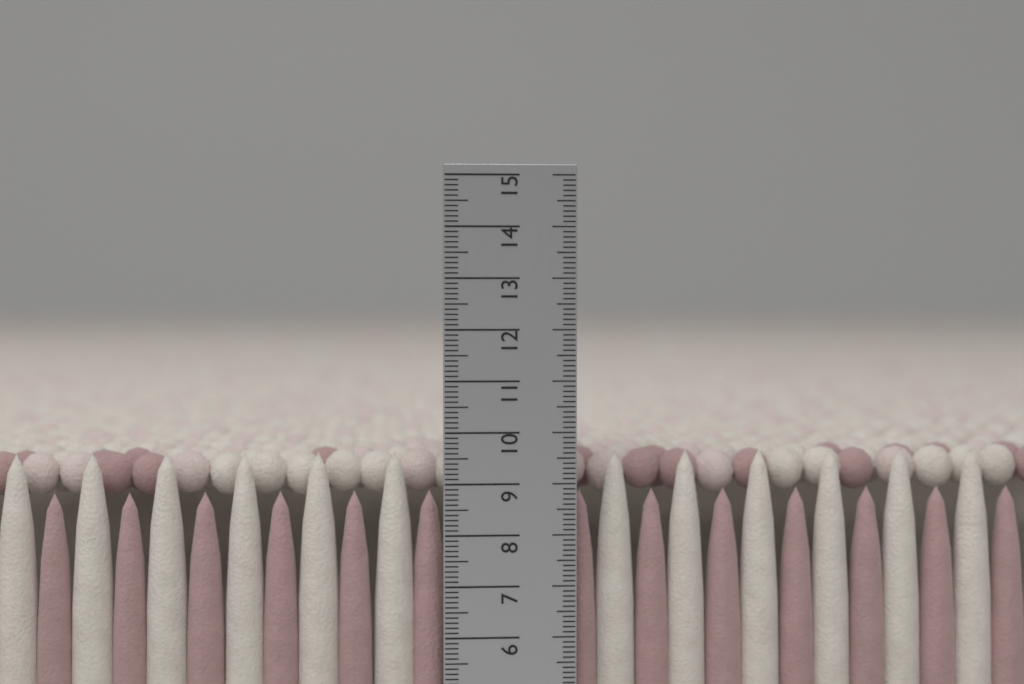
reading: 9.6 cm
